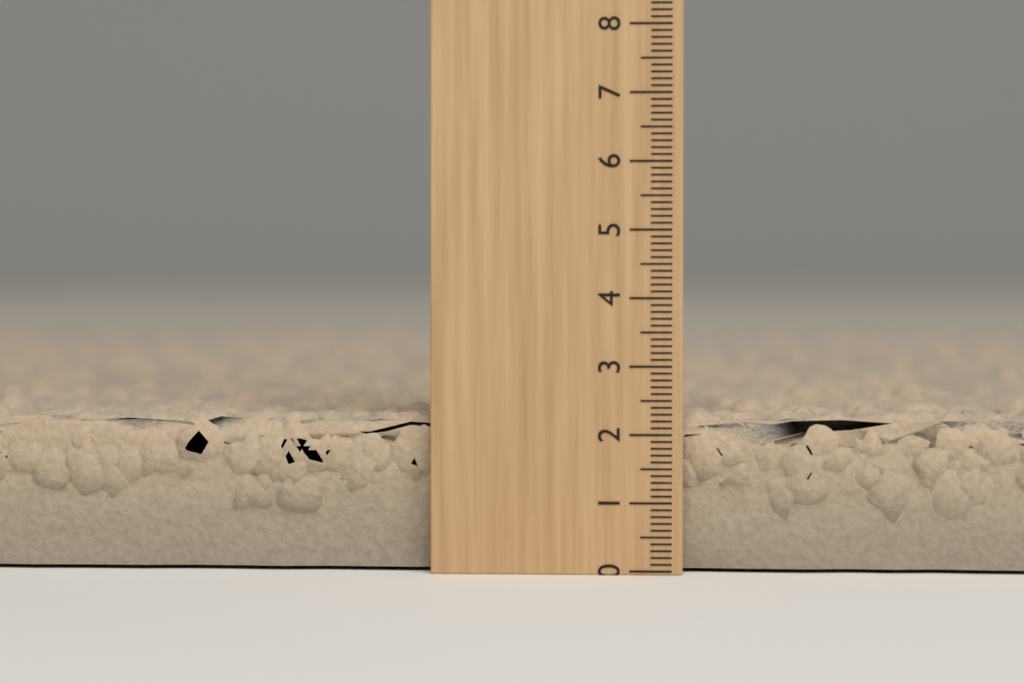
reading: 2.4 (no unit)
